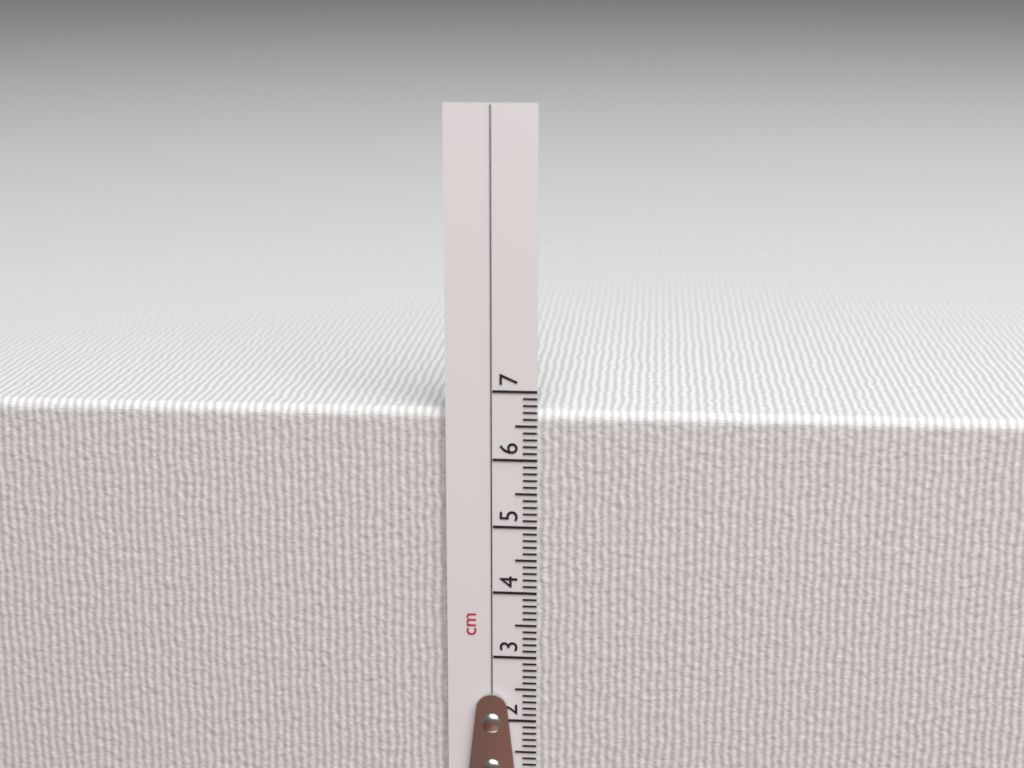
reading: 6.7 cm
